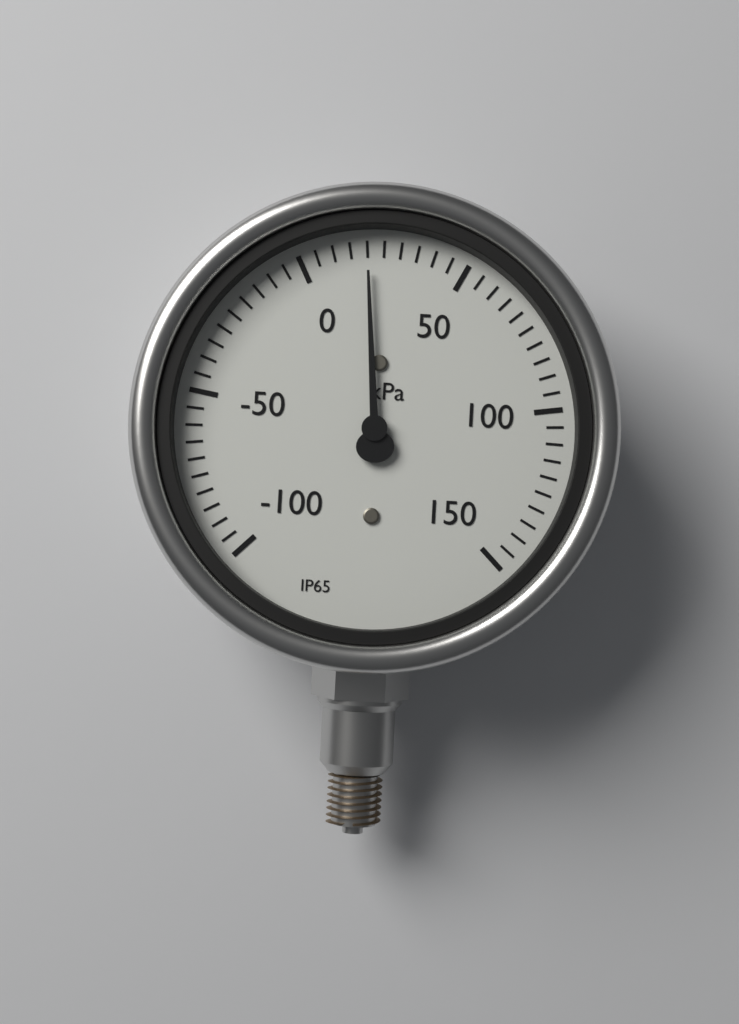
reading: 20 kPa
